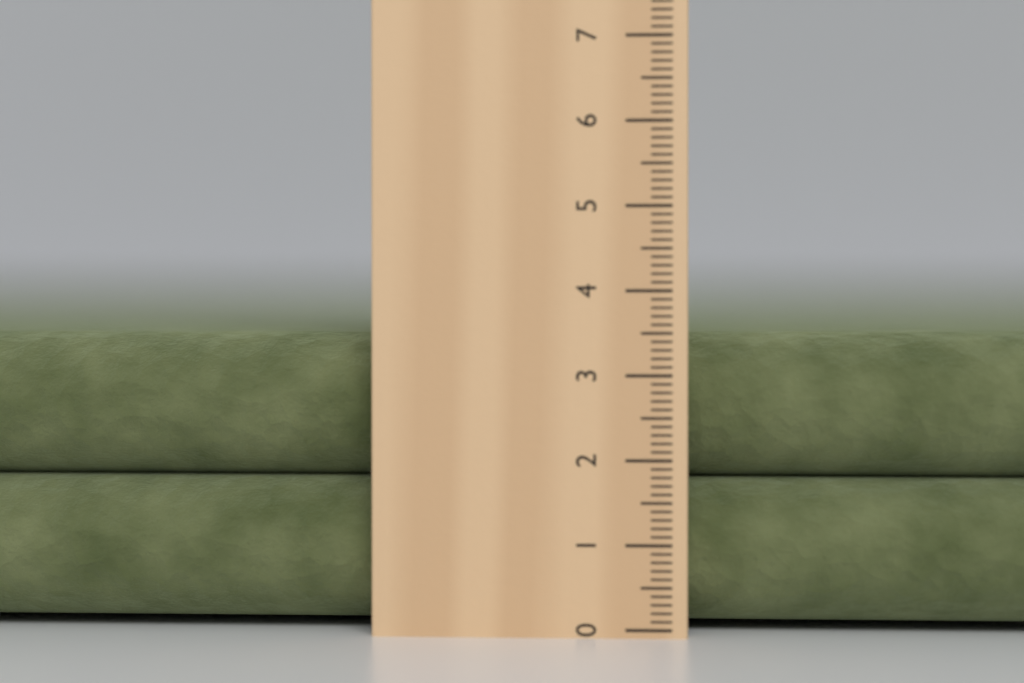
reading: 3.5 cm
